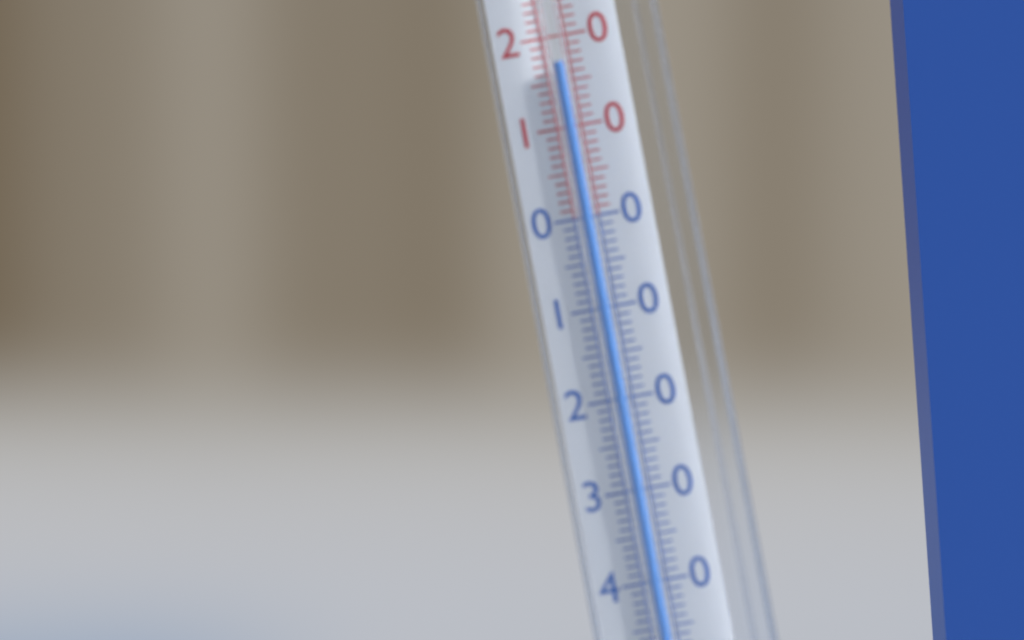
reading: 17 °C
